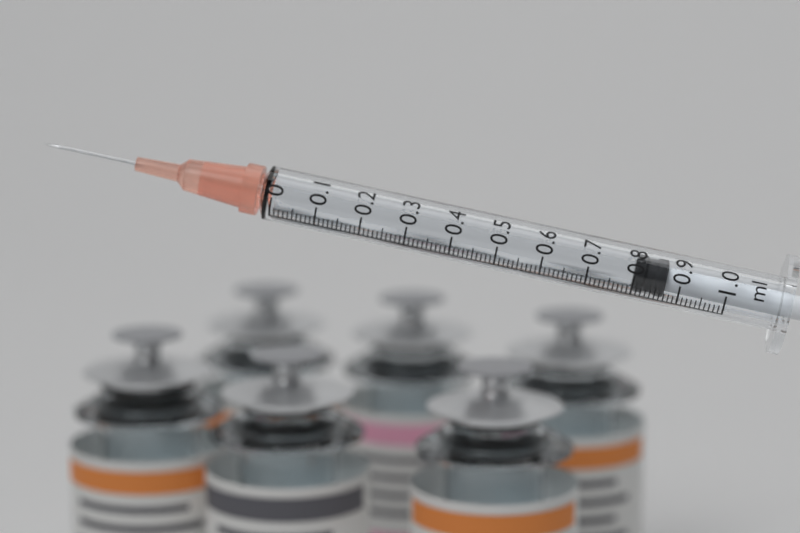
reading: 0.80 ml
